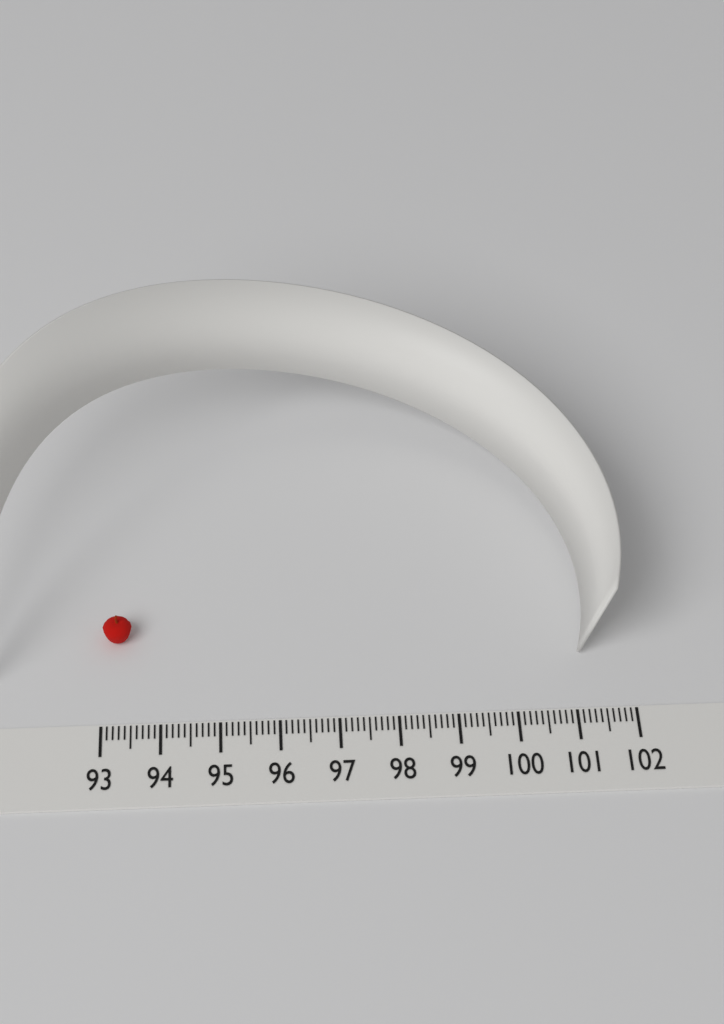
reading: 93.5 (no unit)
